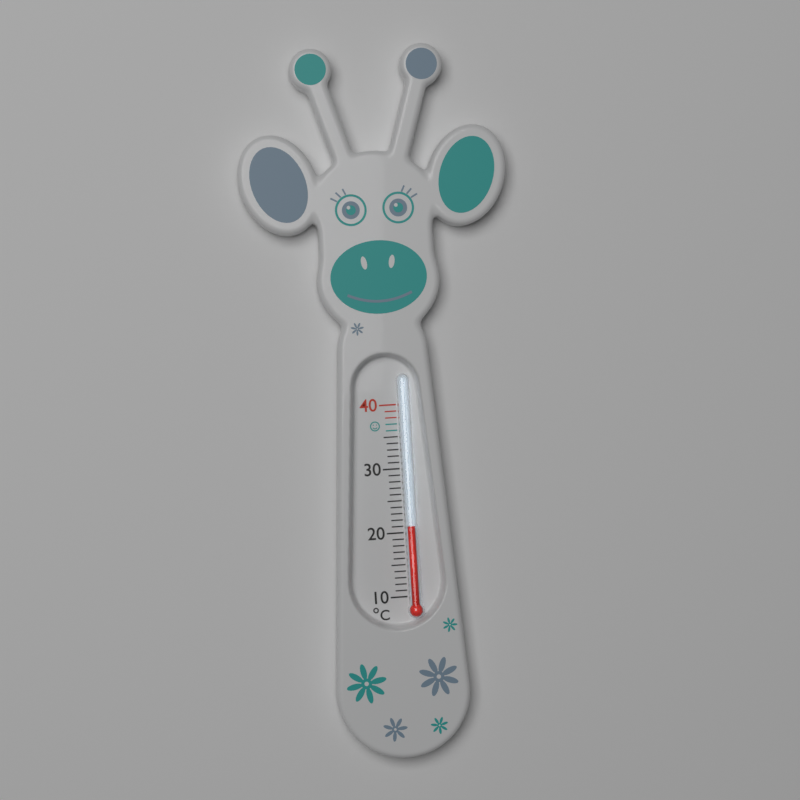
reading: 21 °C
